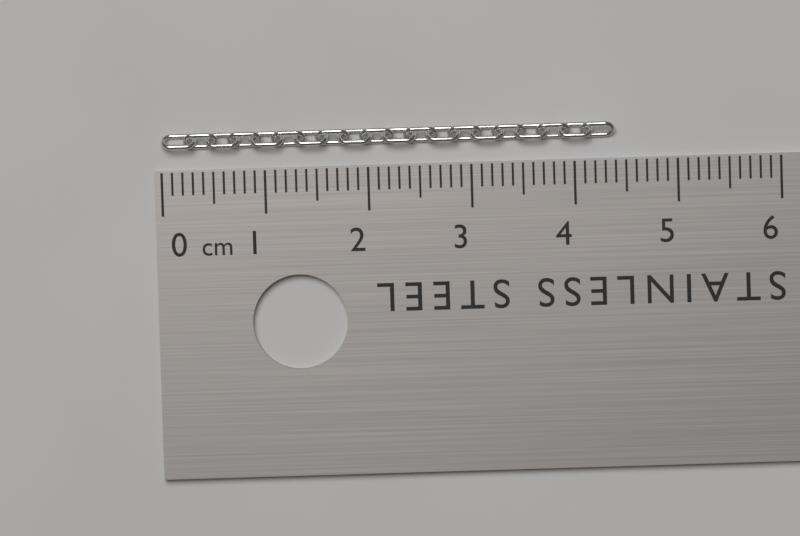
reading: 4.4 cm
